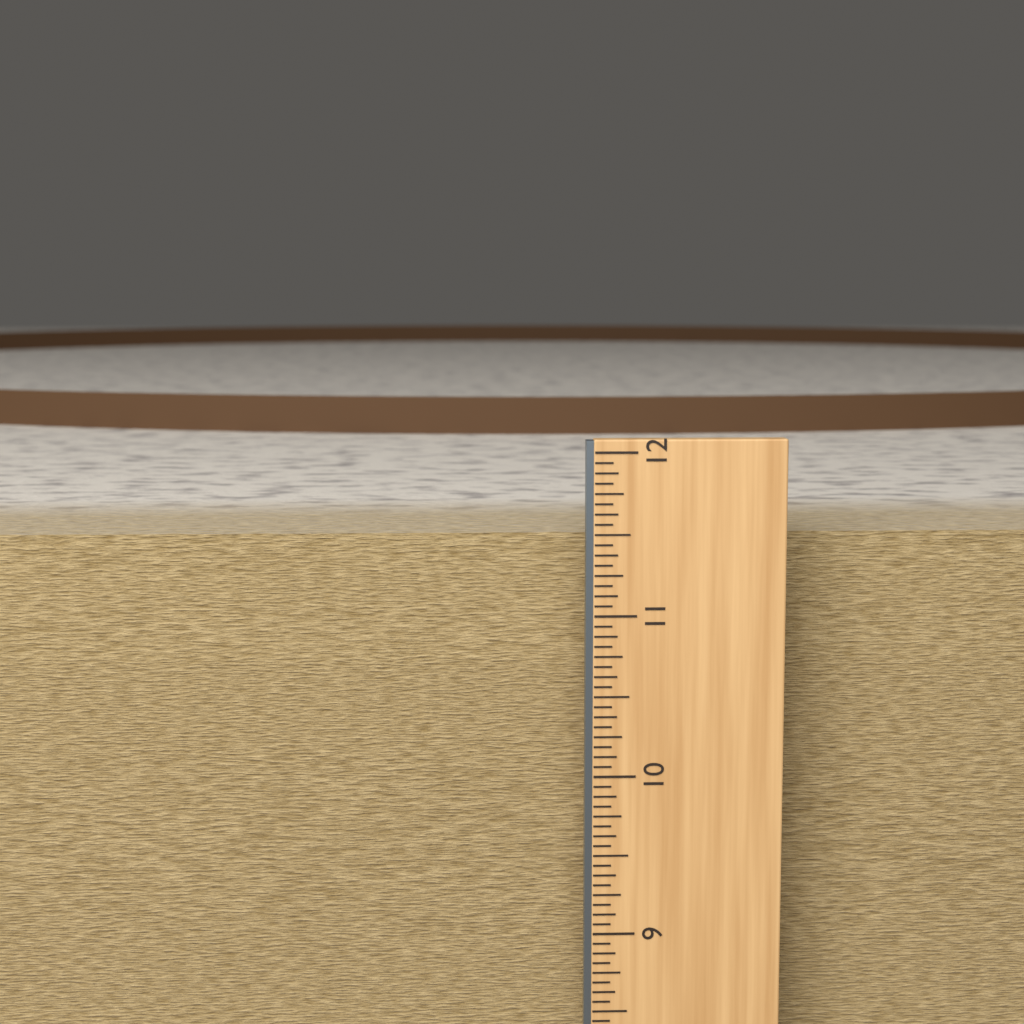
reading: 11.4375 in
